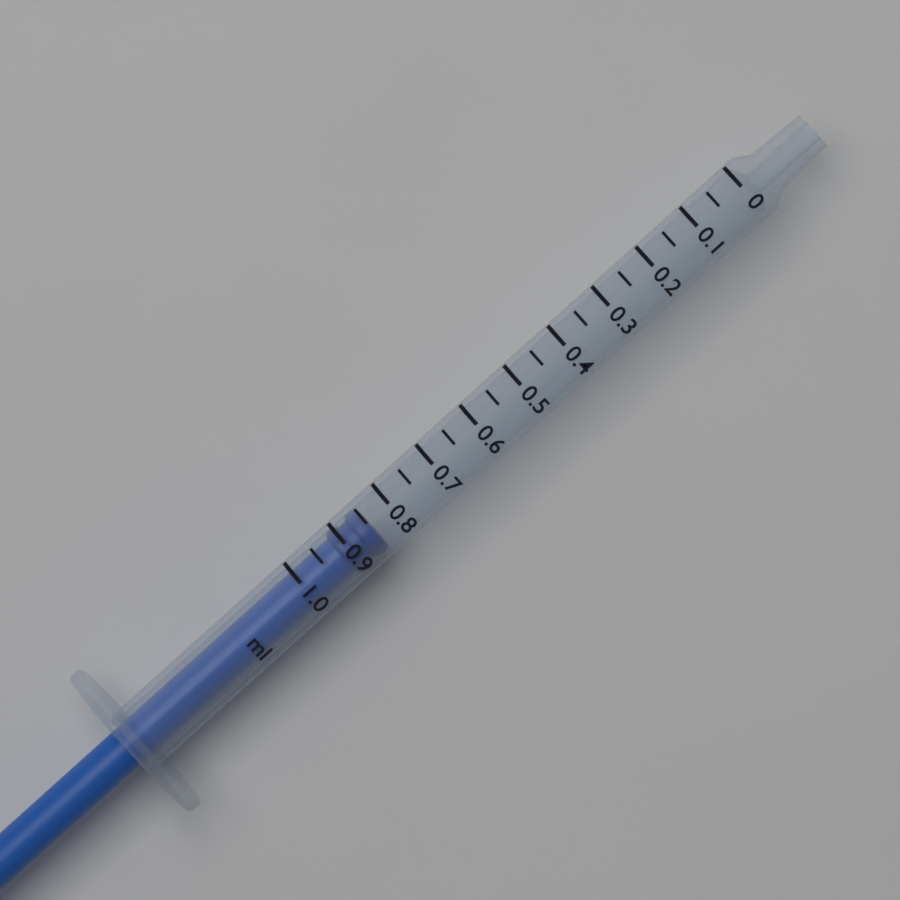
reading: 0.85 ml
